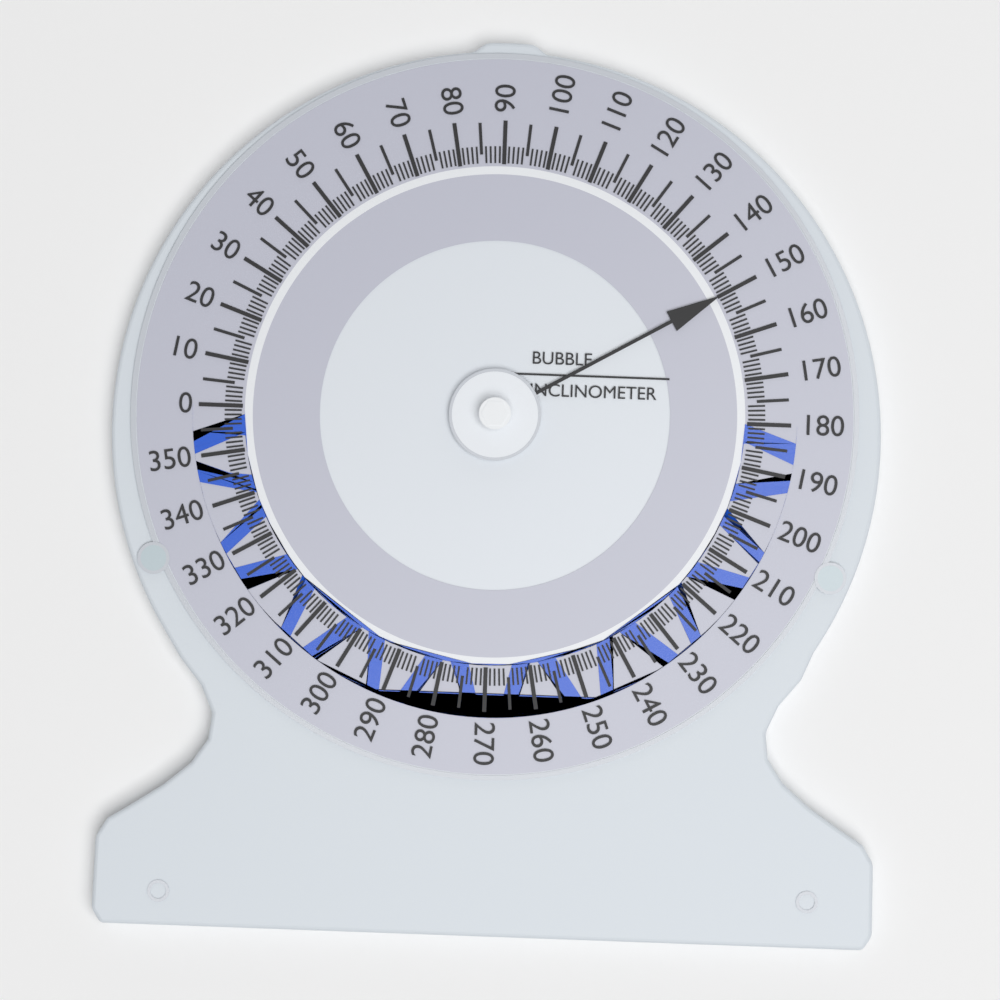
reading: 150 (no unit)
